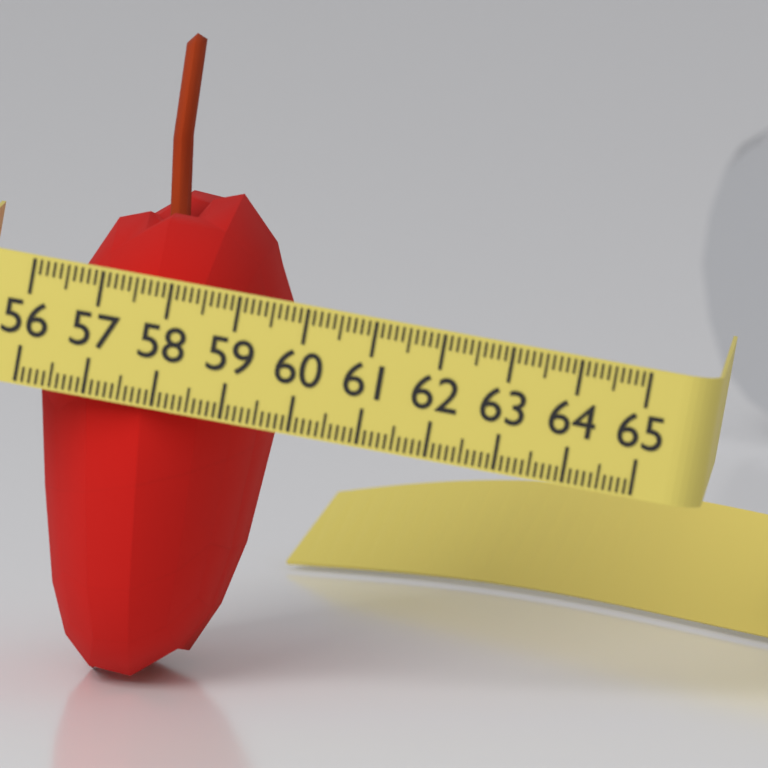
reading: 59.6 (no unit)
